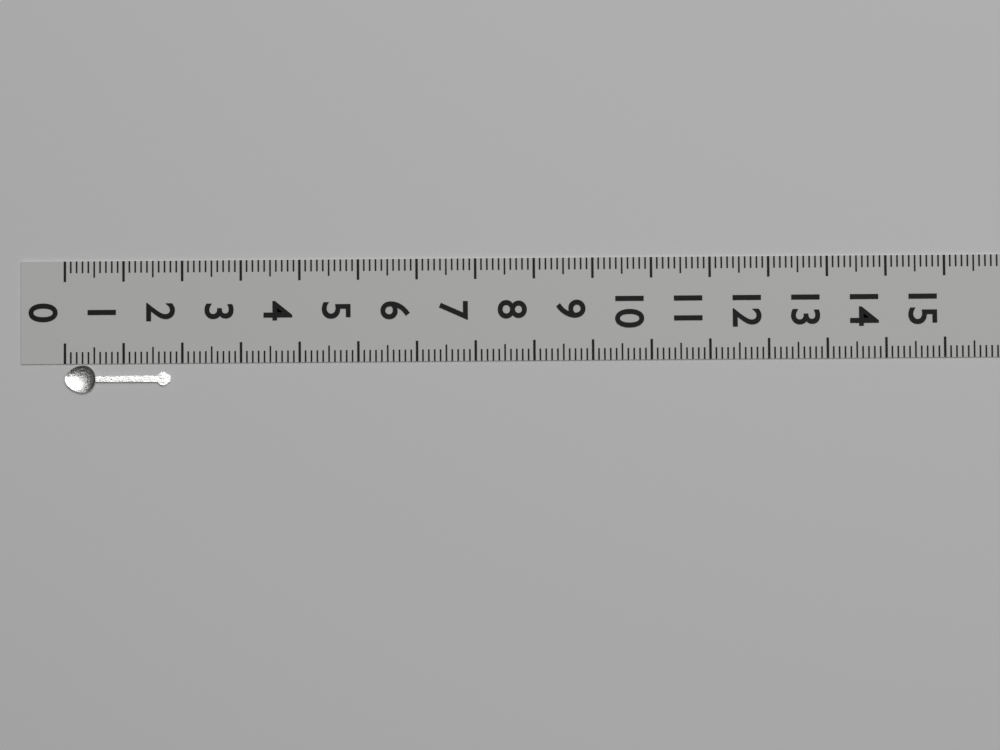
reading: 1.8 (no unit)
